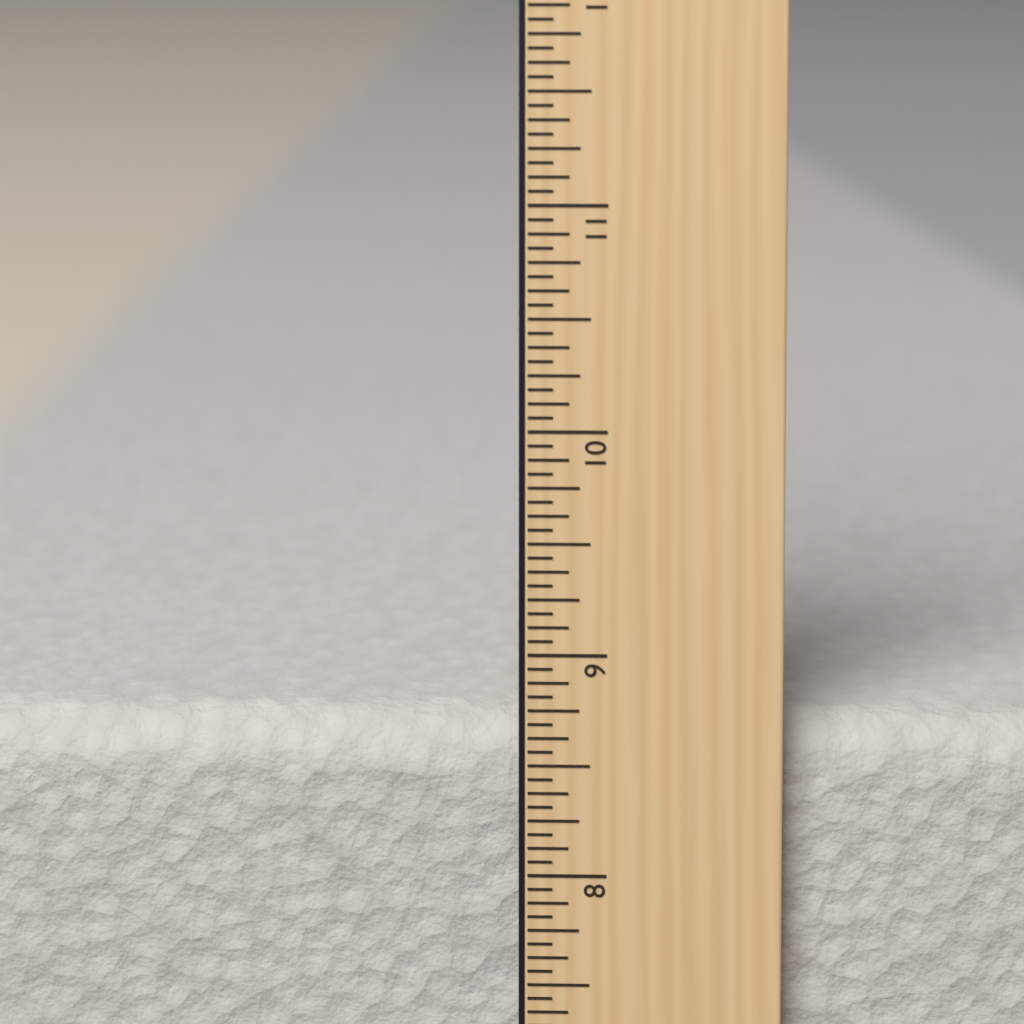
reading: 8.6875 in
